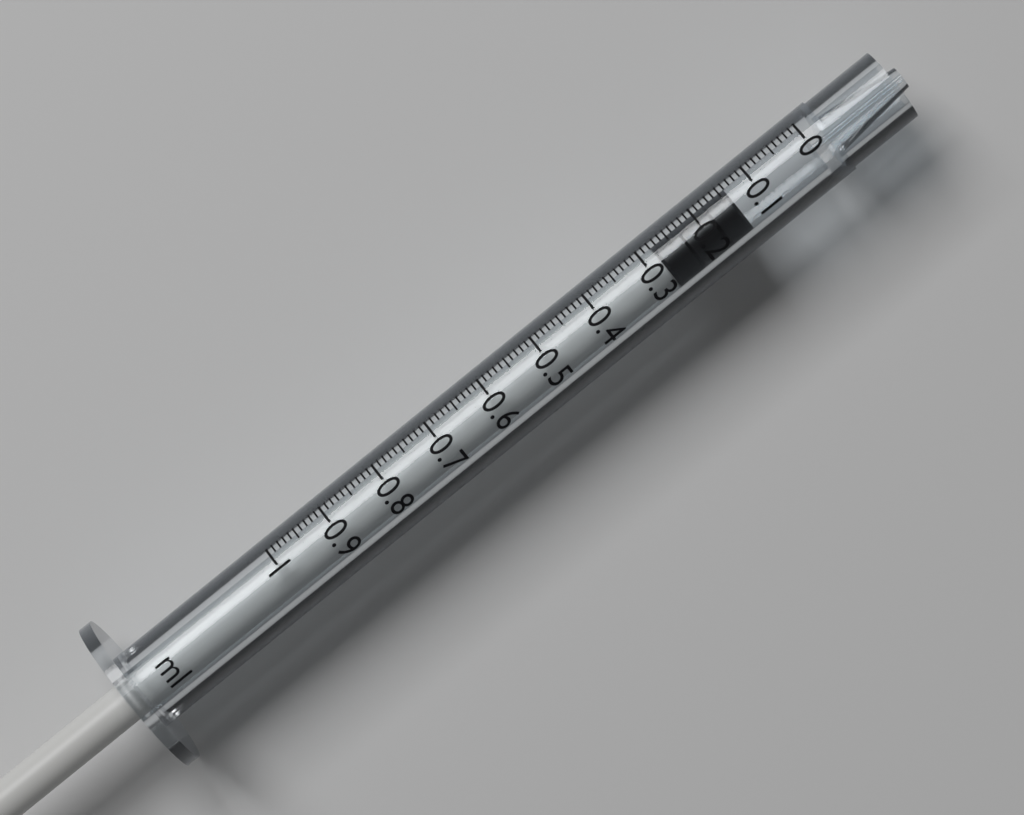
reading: 0.14 ml
